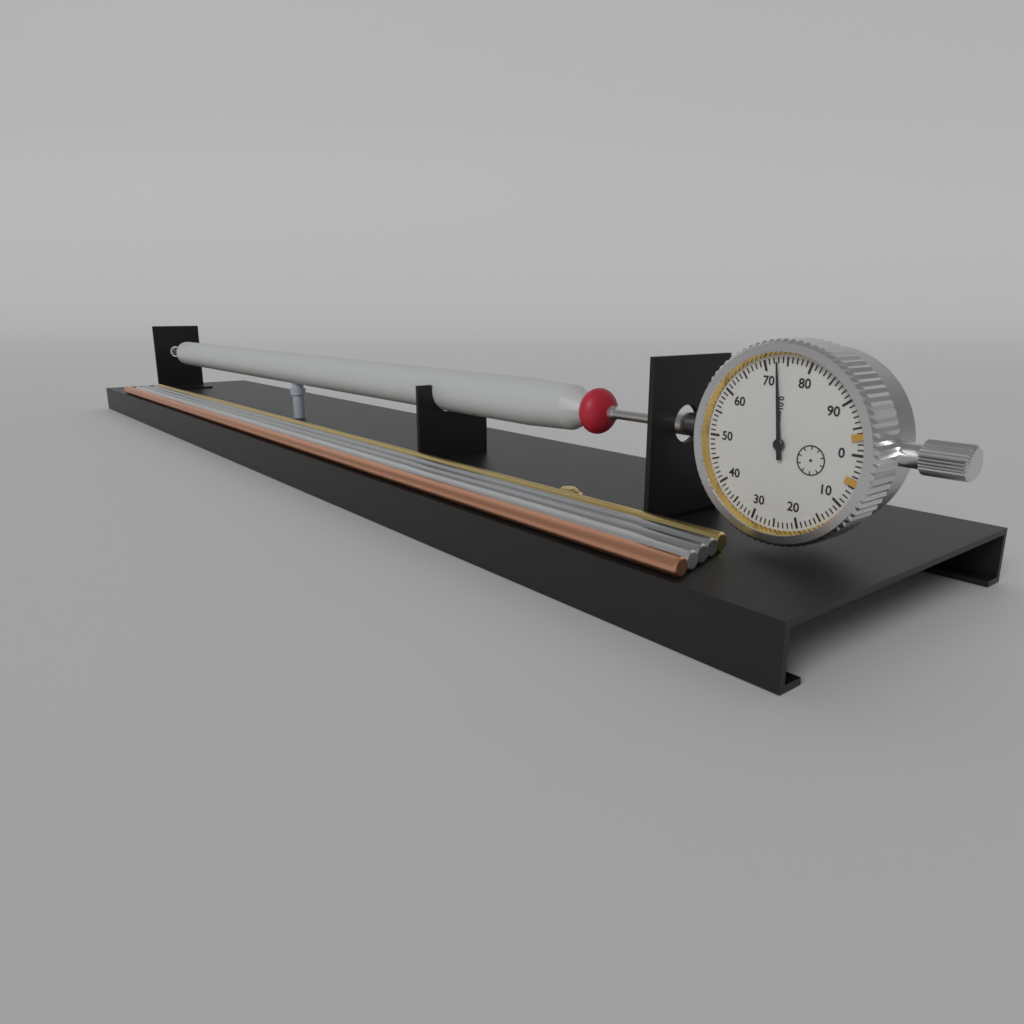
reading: 0.73 mm
